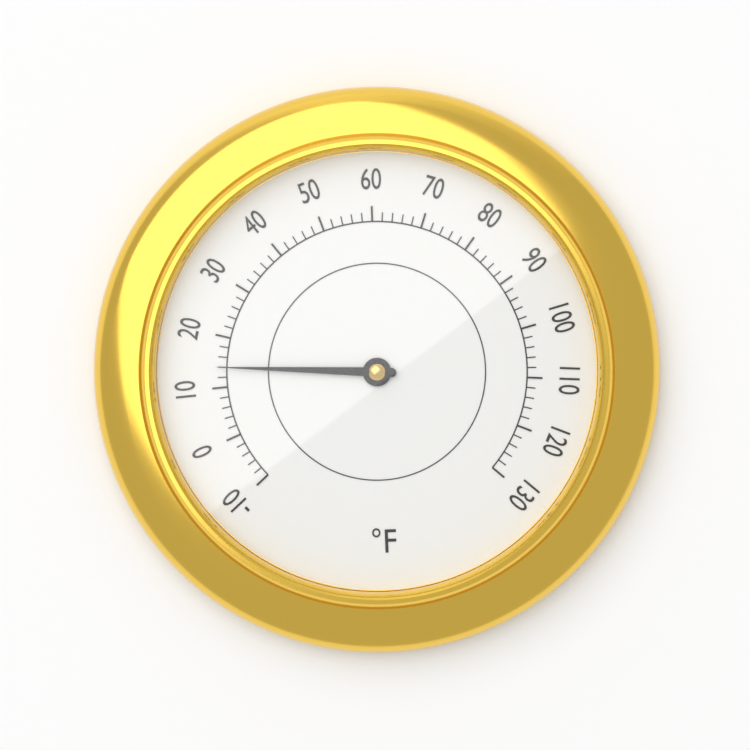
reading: 14 °F
